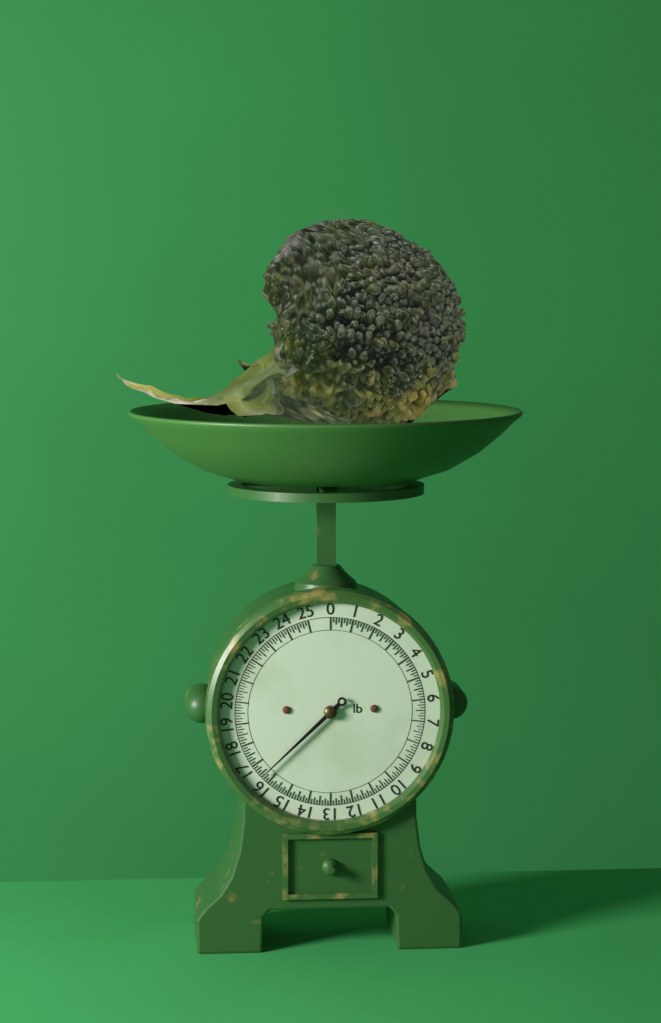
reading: 16.375 lb
